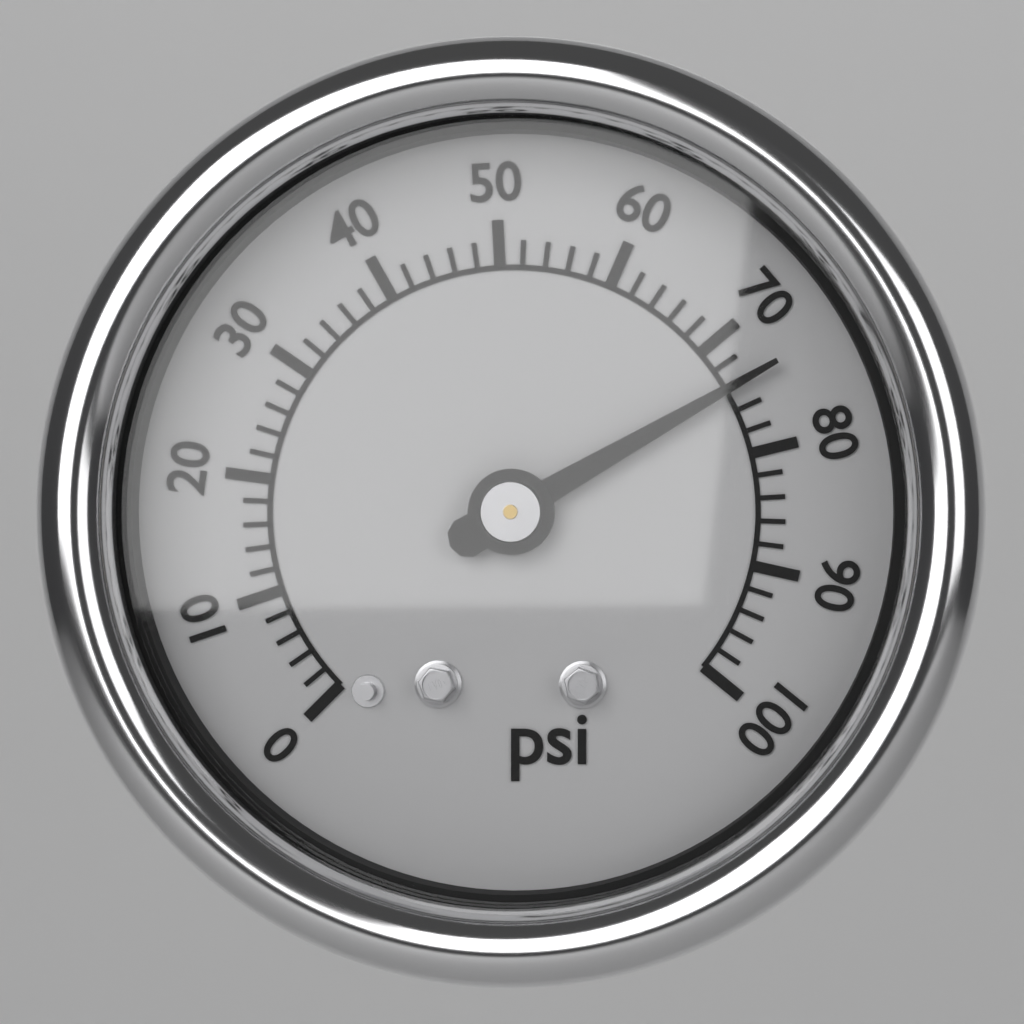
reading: 74 psi
